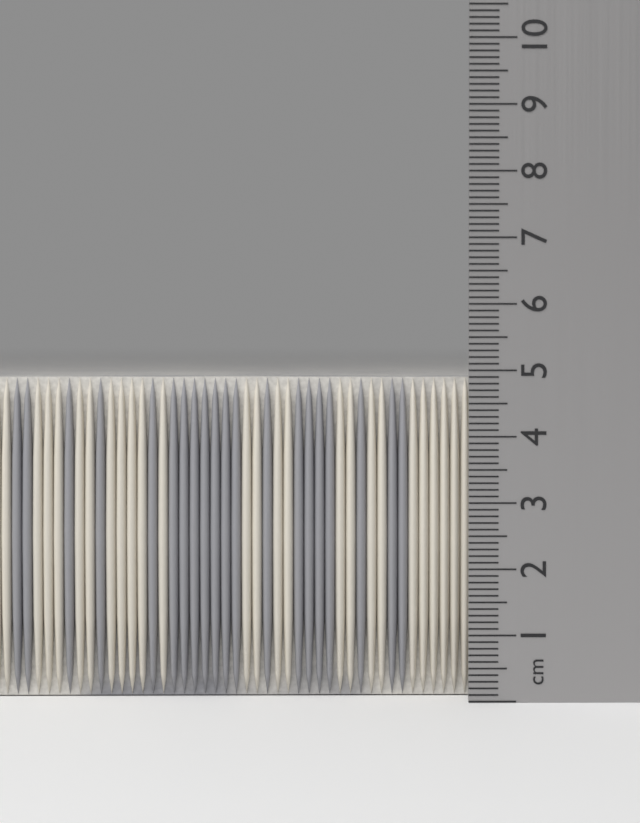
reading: 4.9 cm
